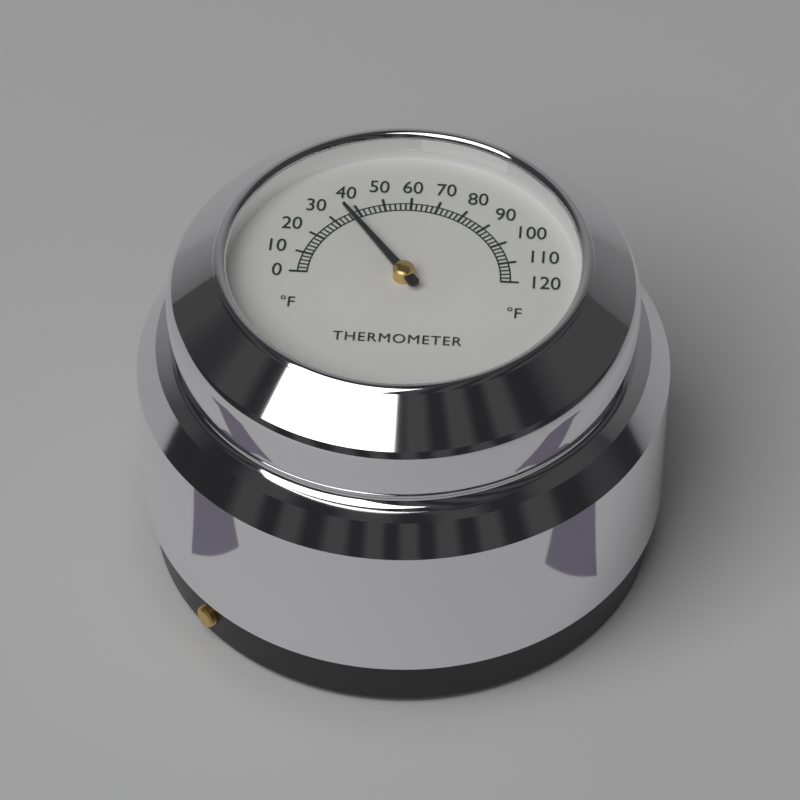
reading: 36 °F
